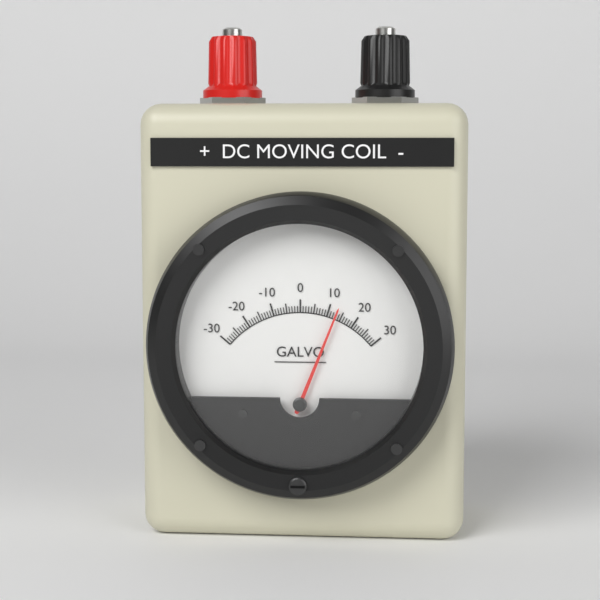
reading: 13 (no unit)
